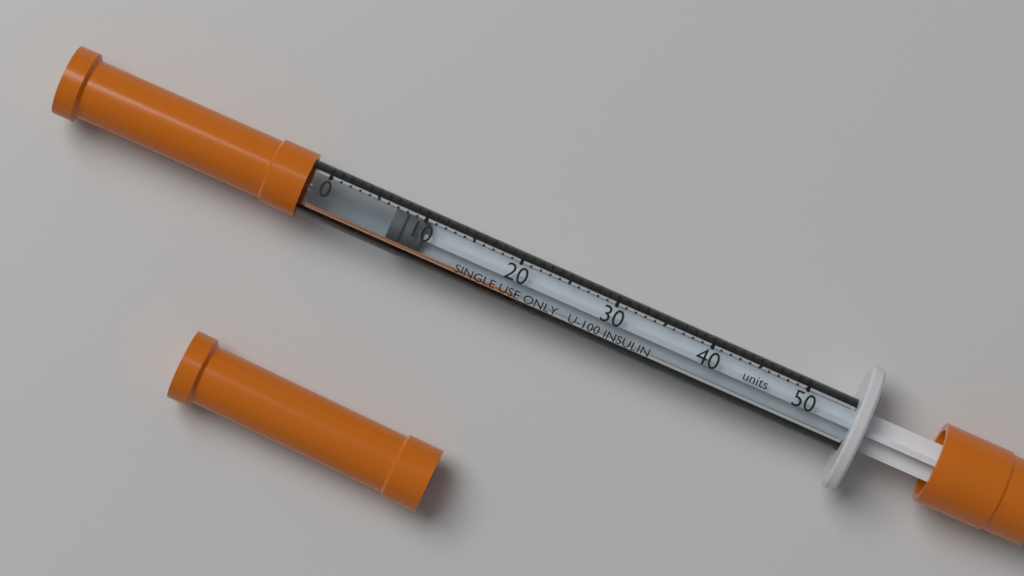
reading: 7 units
